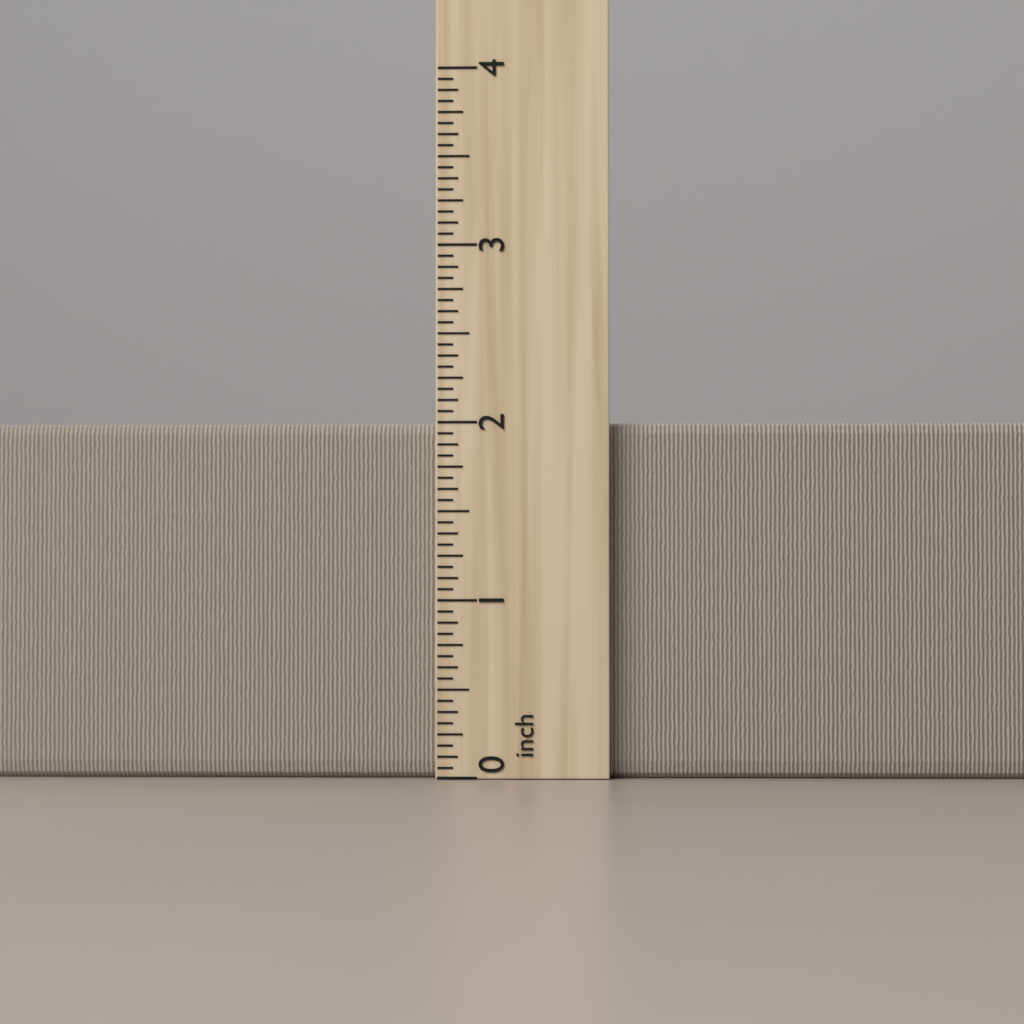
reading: 2.0000 inch
